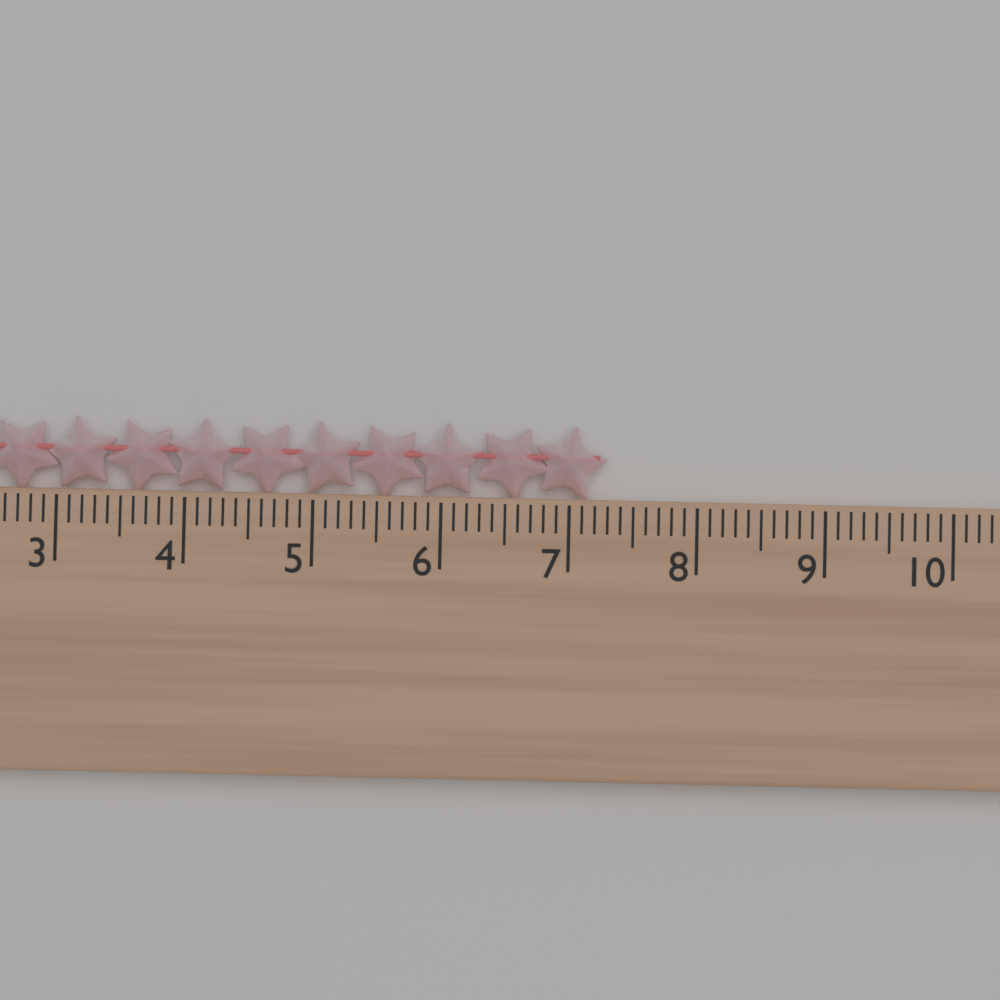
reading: 7.3 cm
